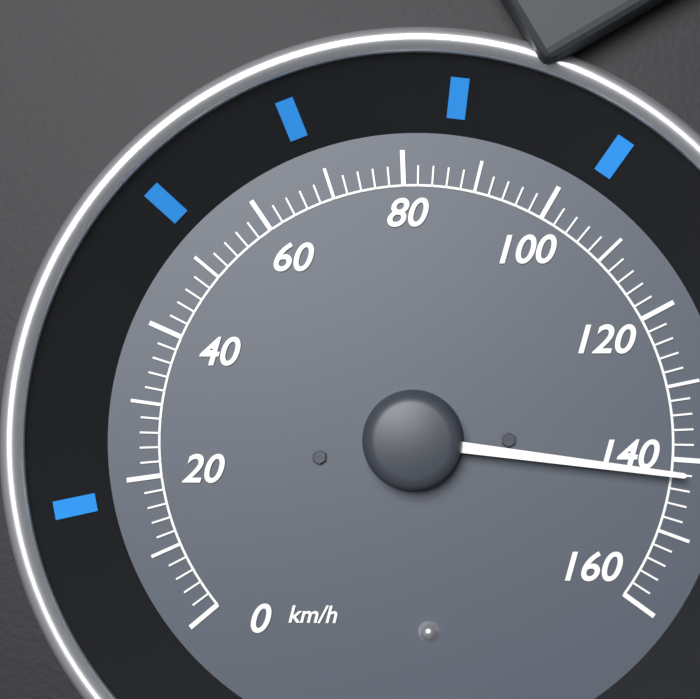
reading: 142 km/h
